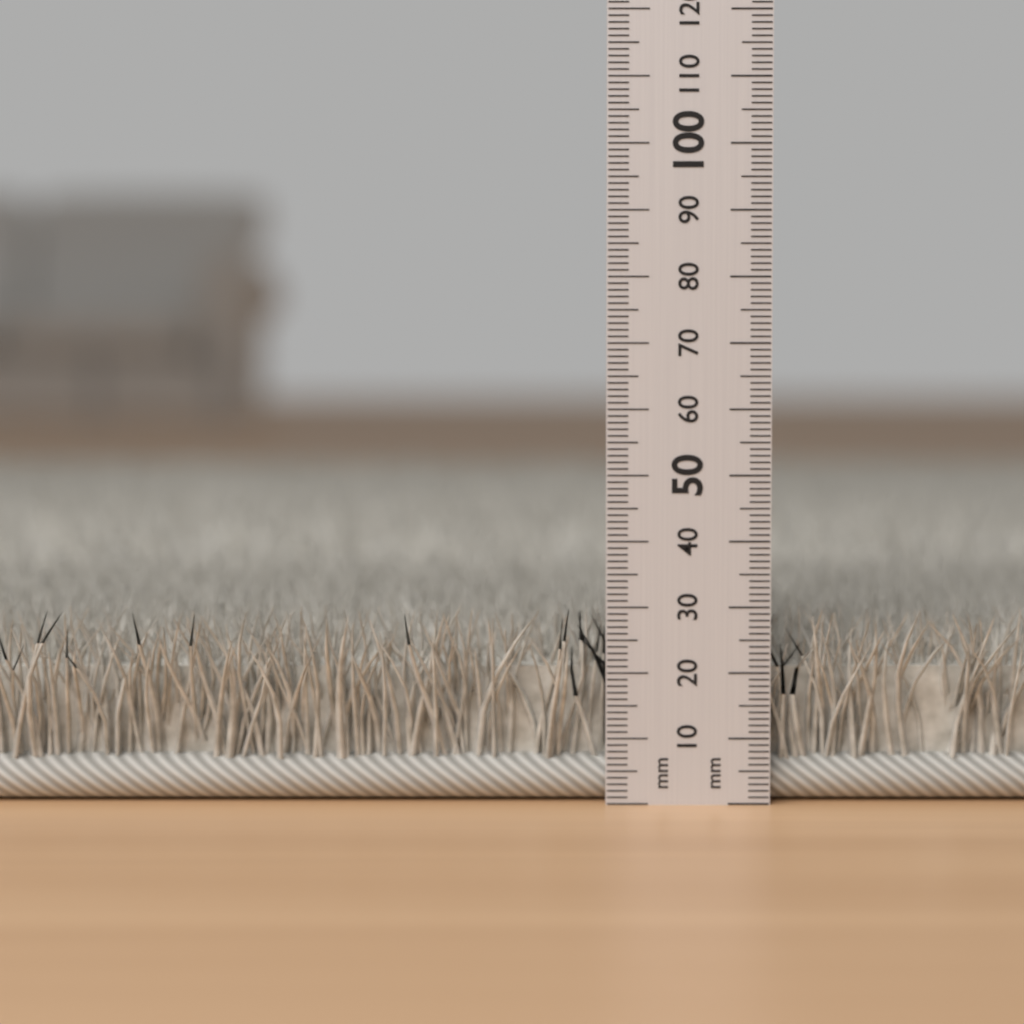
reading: 30 mm
